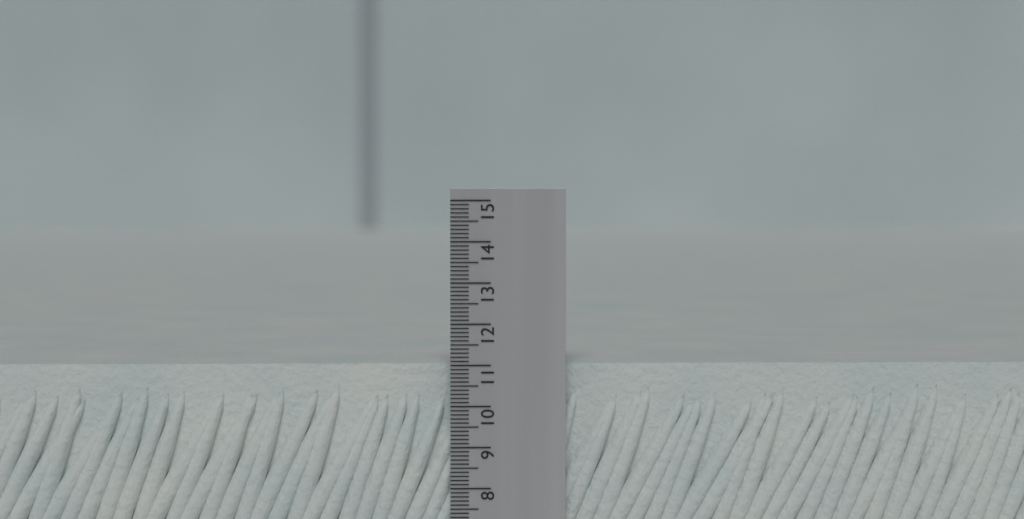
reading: 11.0 (no unit)
